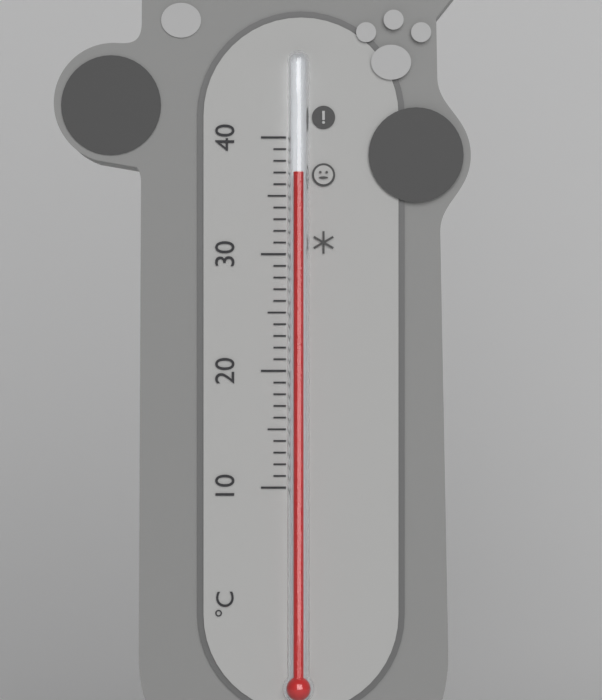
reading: 37 °C
